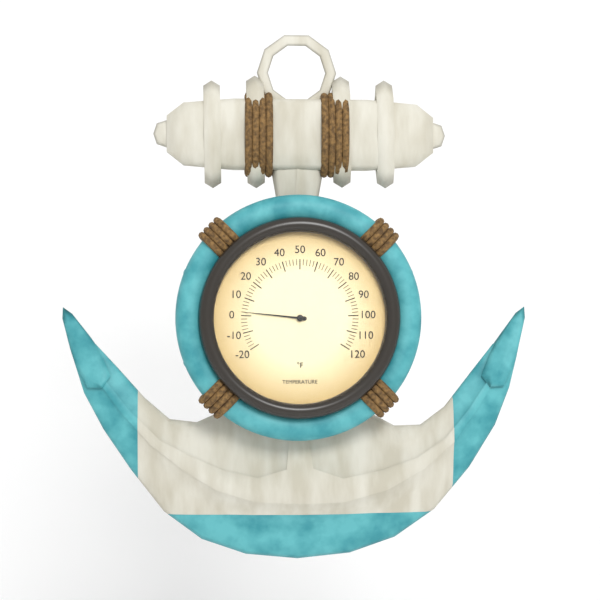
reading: 2 °F
